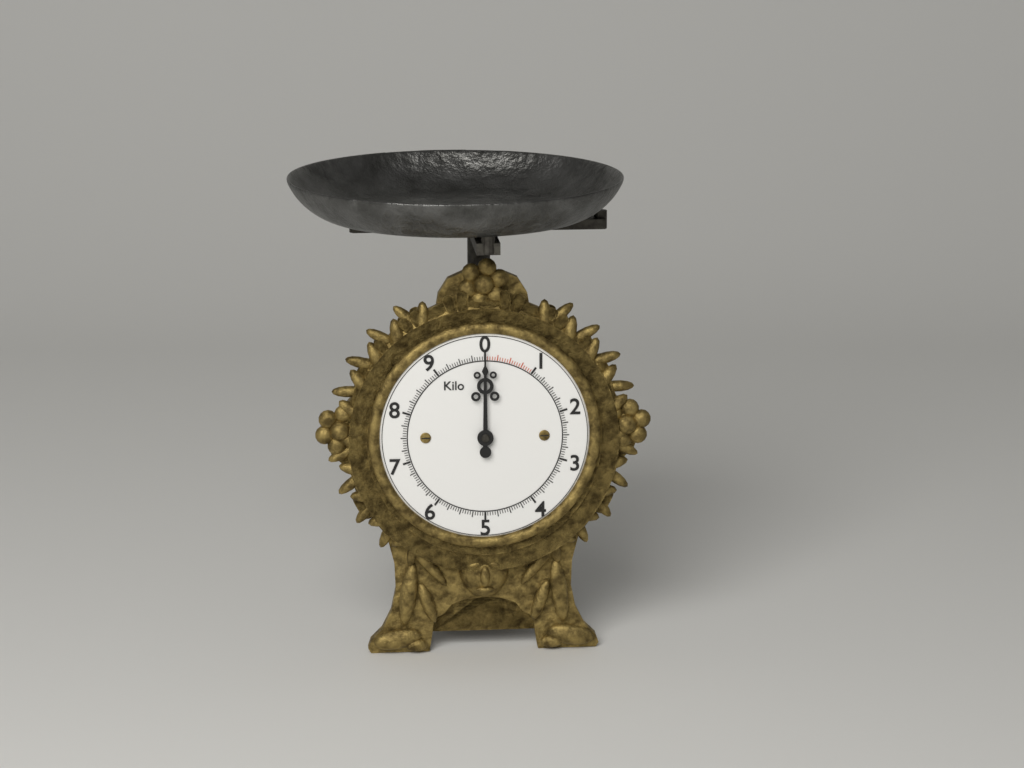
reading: 0.00 kg
